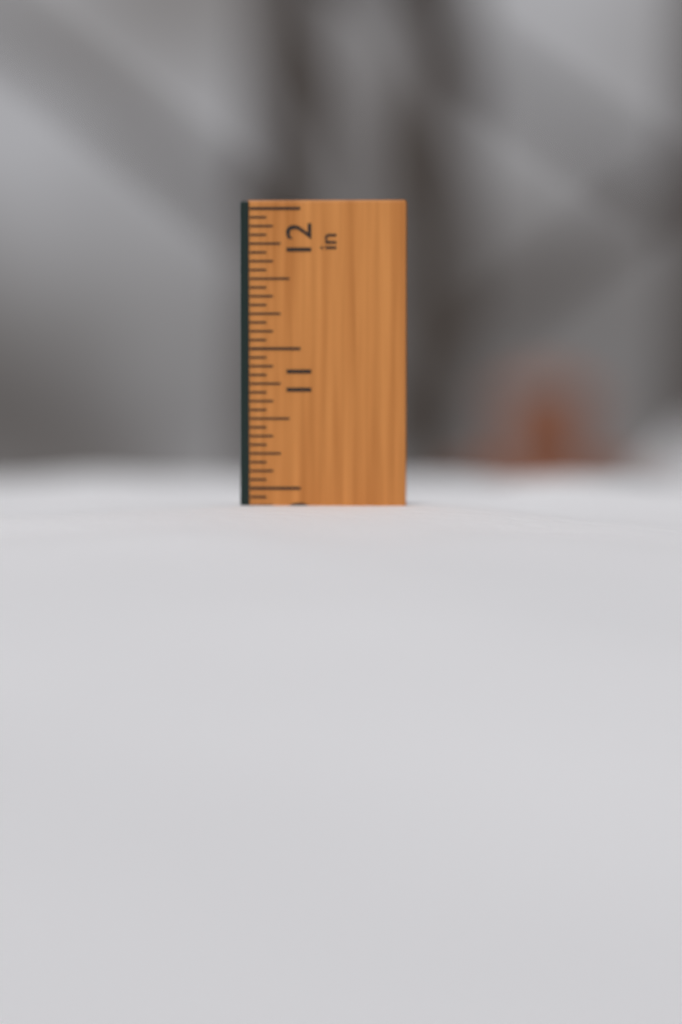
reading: 9.8750 in
